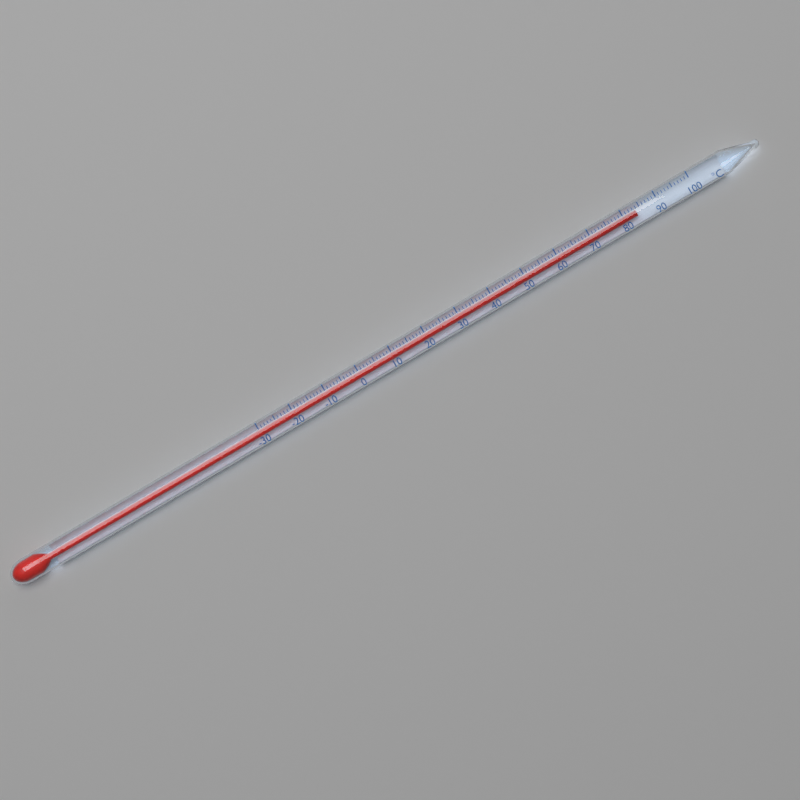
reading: 84 °C
